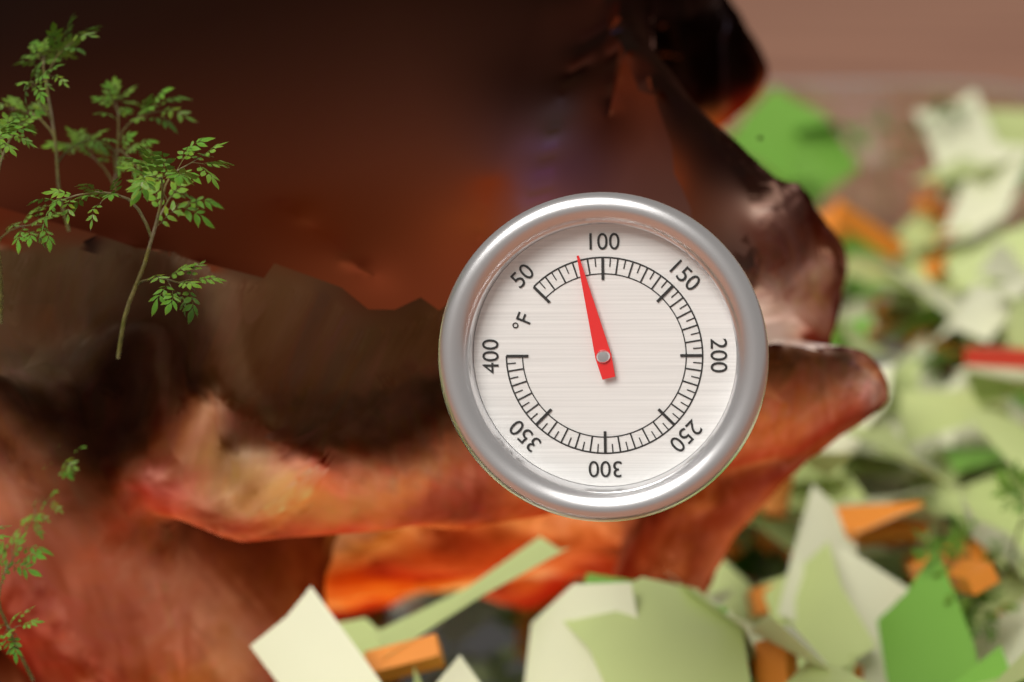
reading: 85 °F
